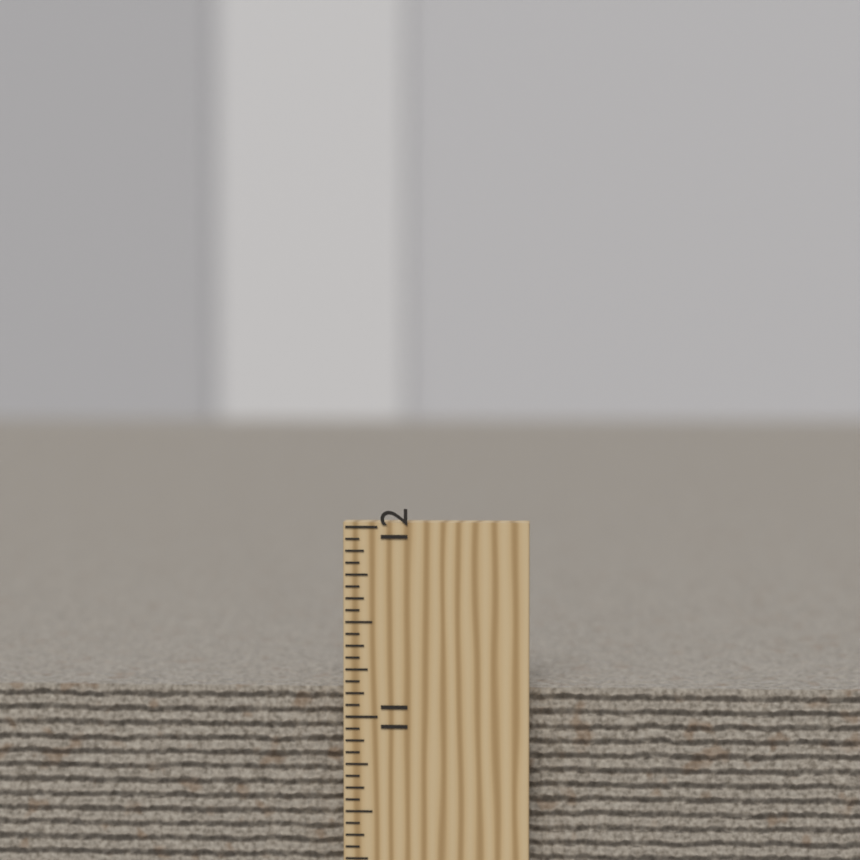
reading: 11.1250 inch
